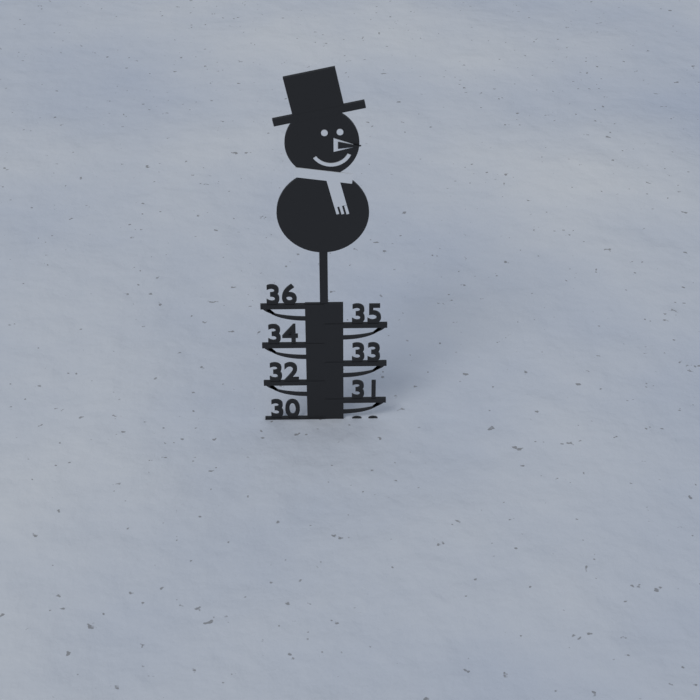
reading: 30 (no unit)
